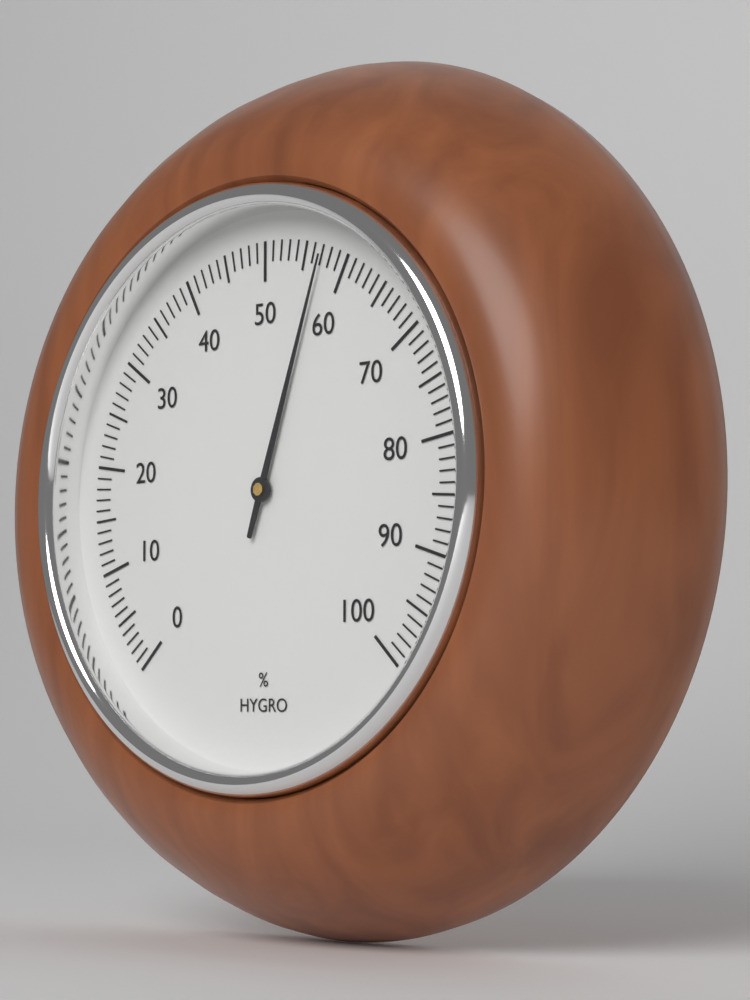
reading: 57 %
